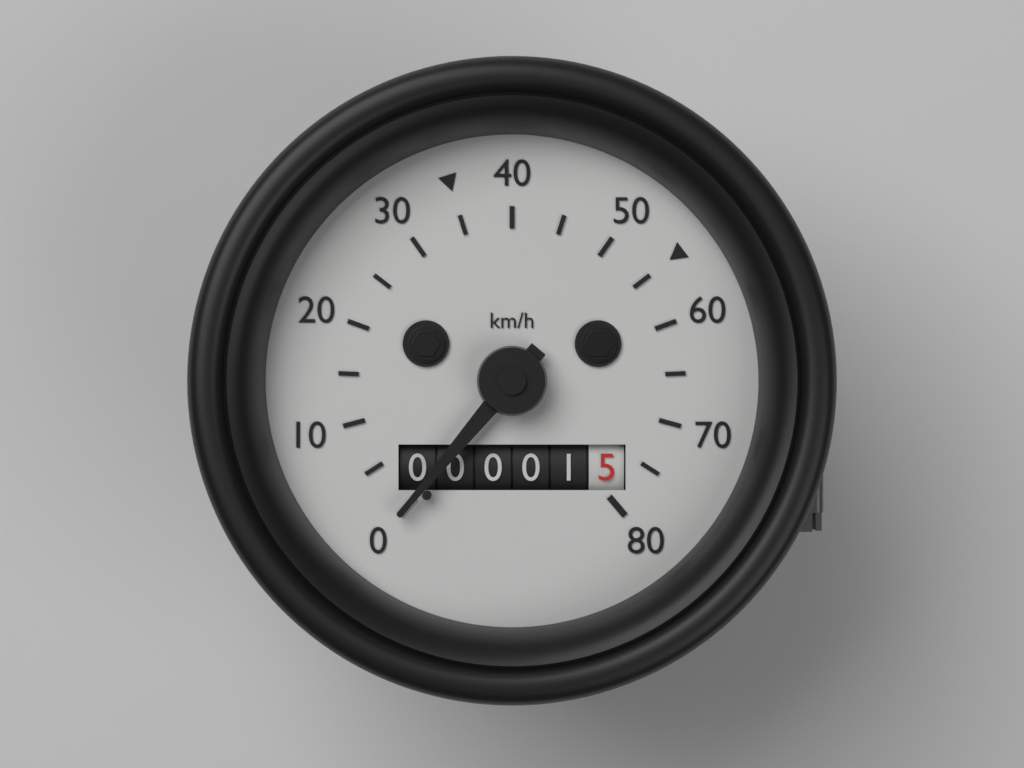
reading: 0 km/h
